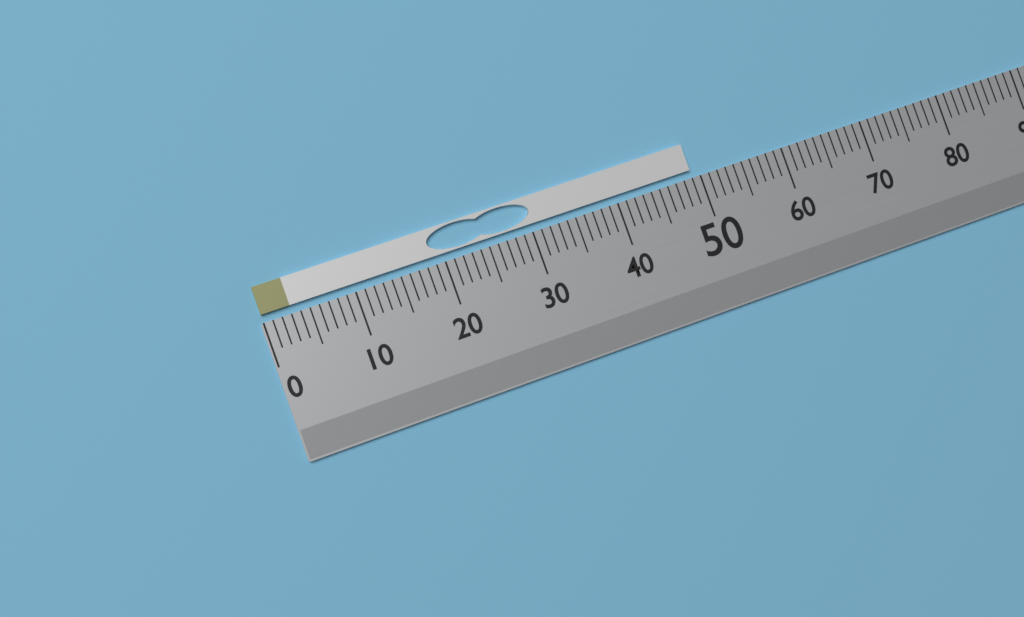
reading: 49 (no unit)
